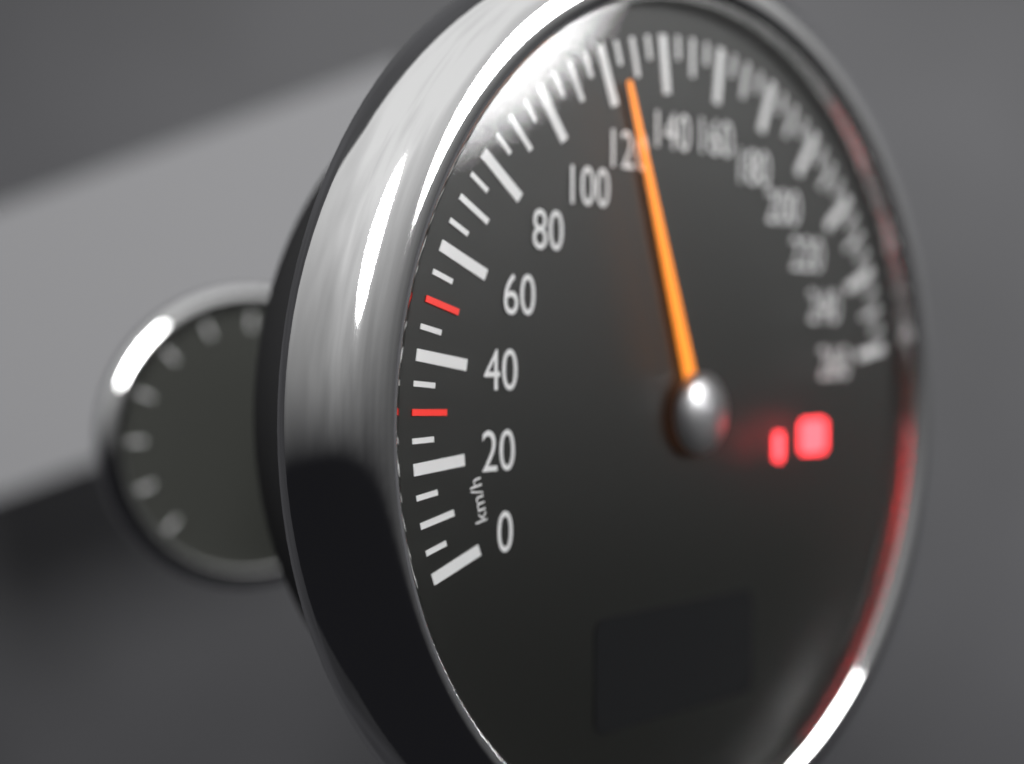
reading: 125 km/h
